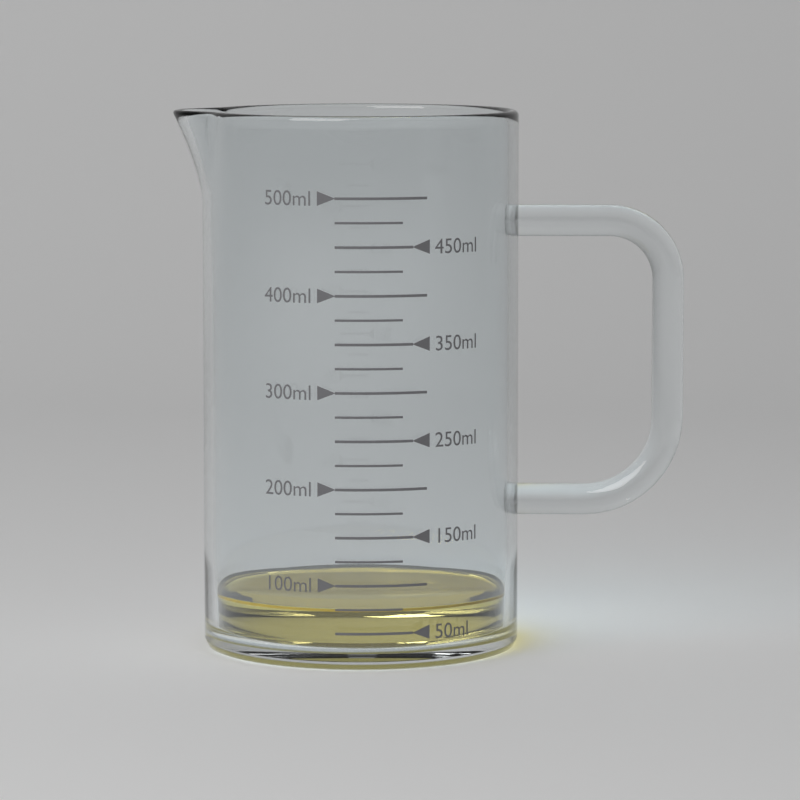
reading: 75 ml
